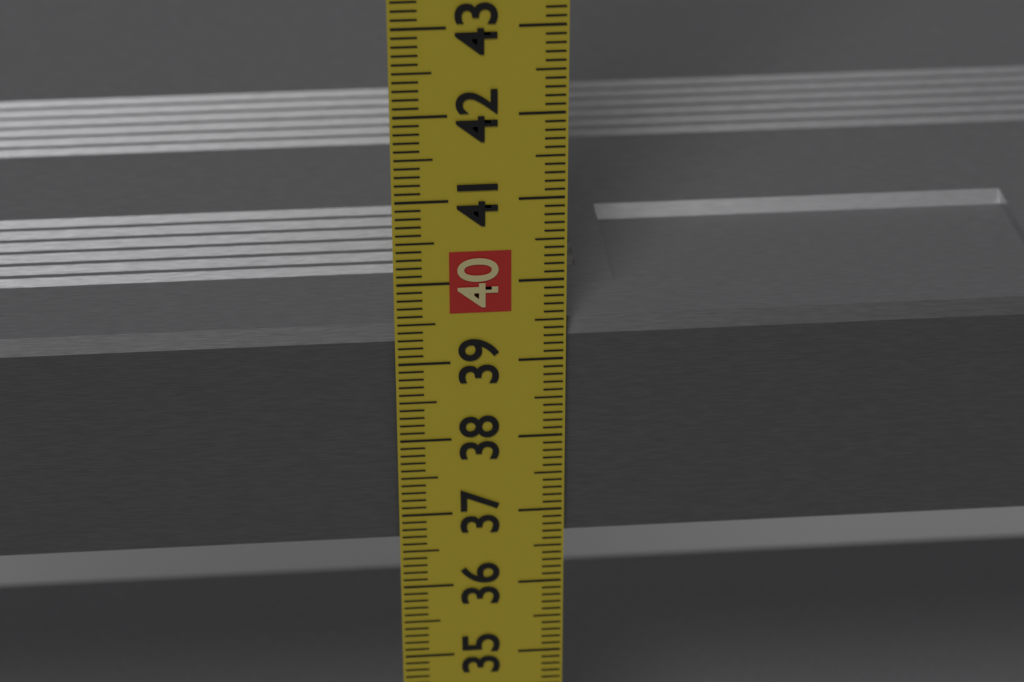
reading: 39.4 cm
